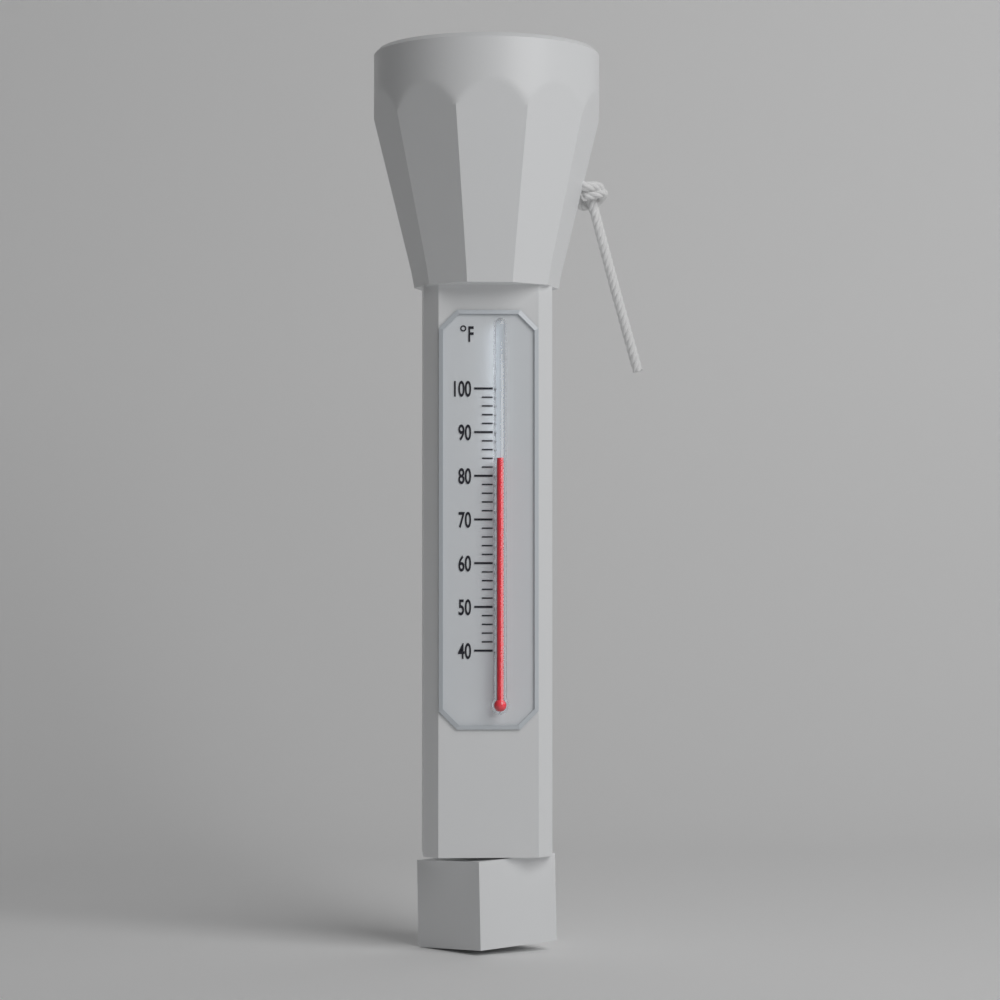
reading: 84 °F
